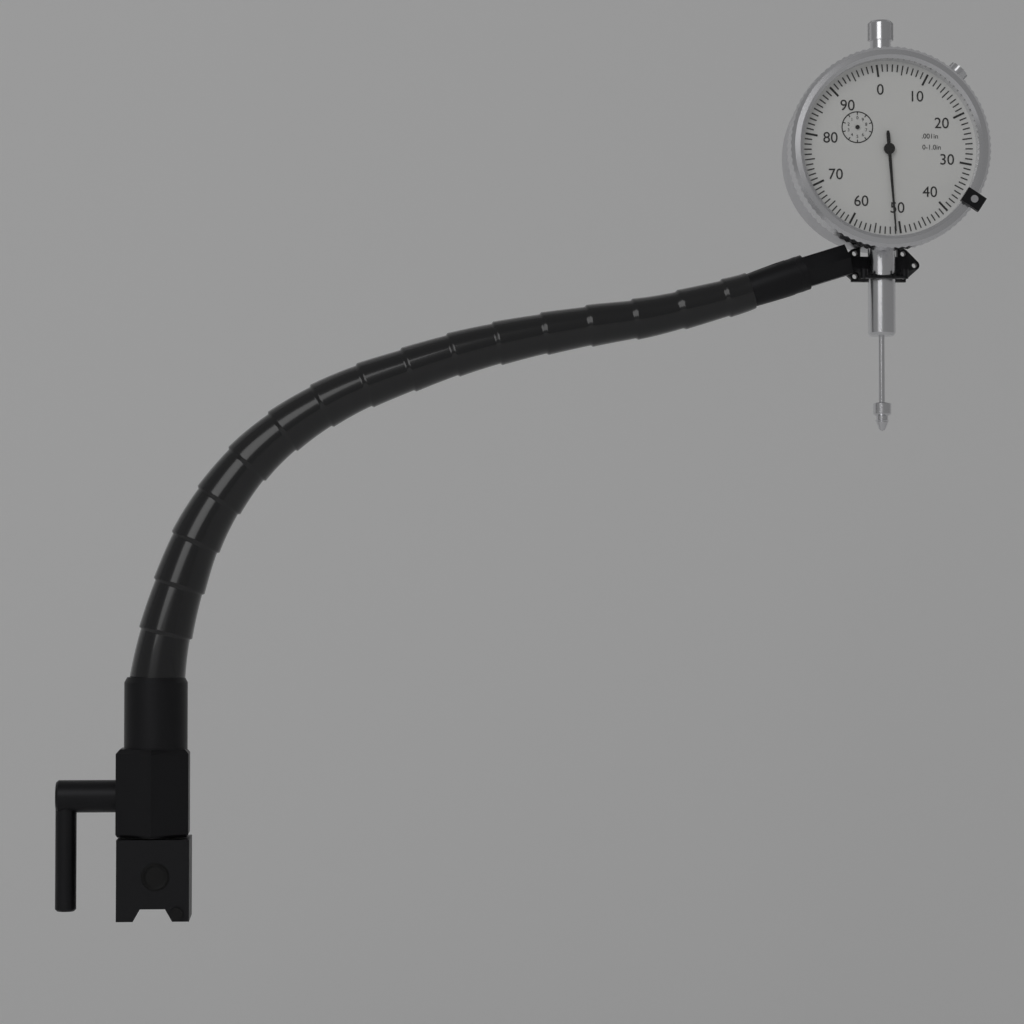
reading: 0.051 in
